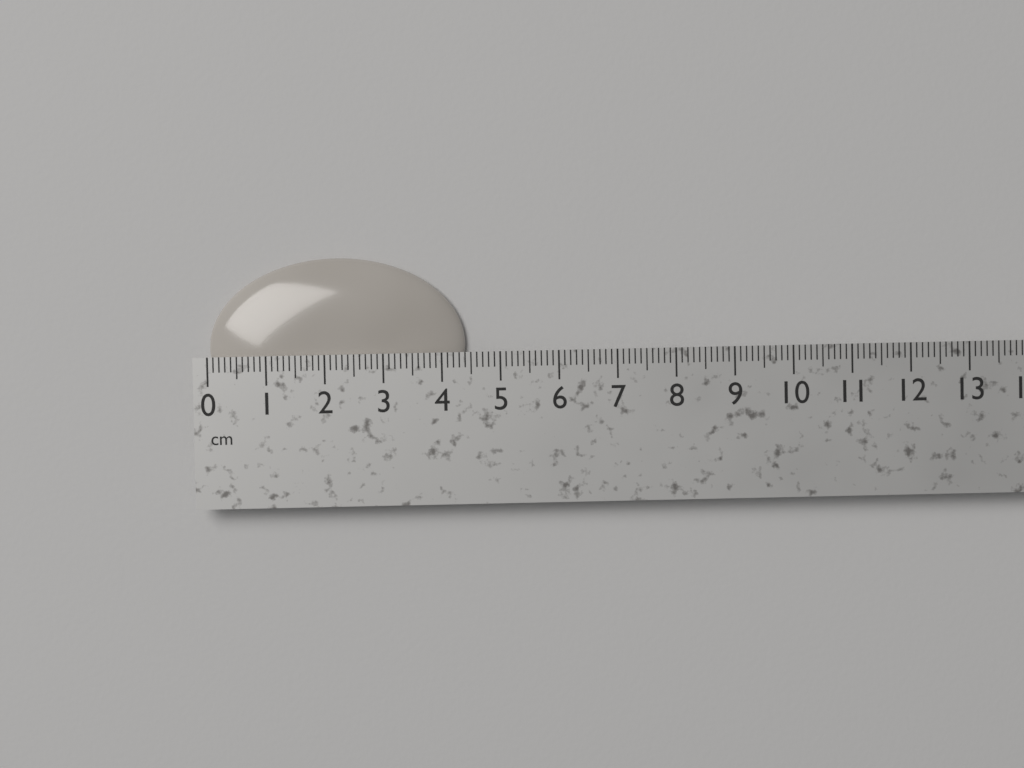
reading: 4.4 cm
